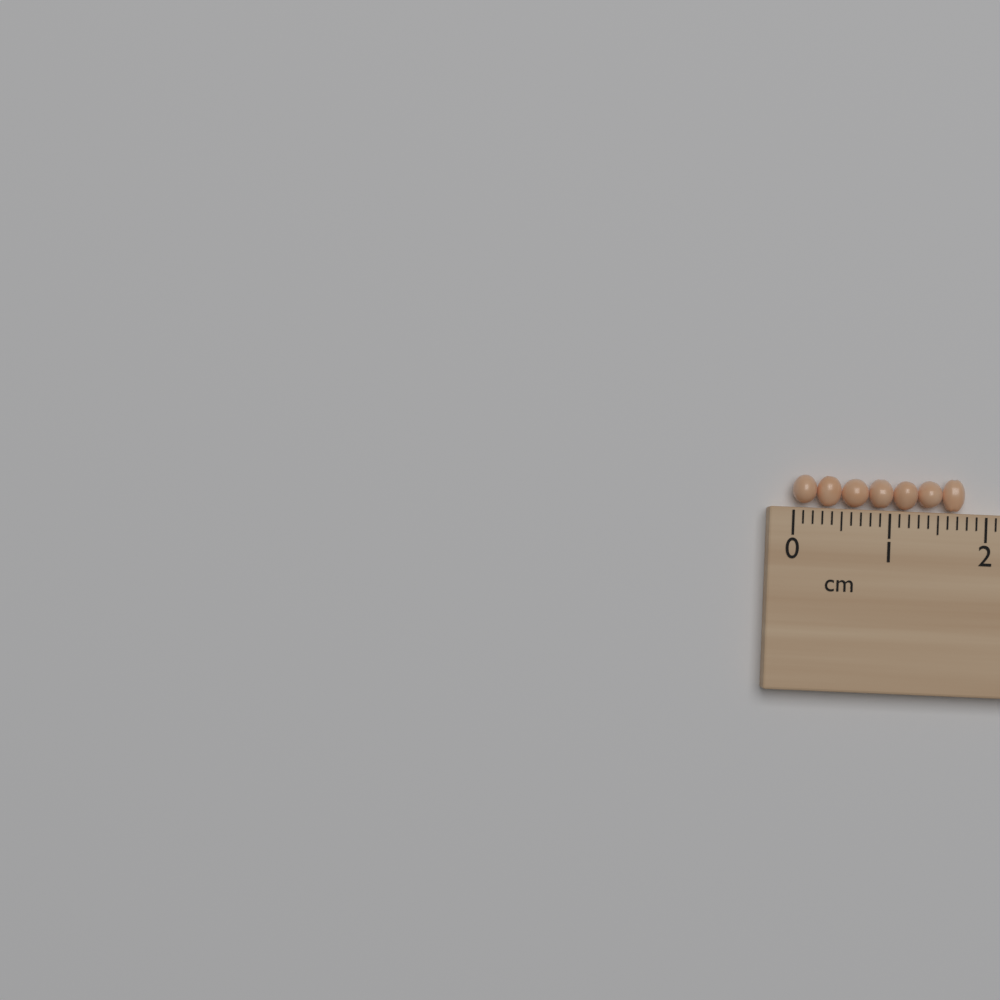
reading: 1.8 cm
